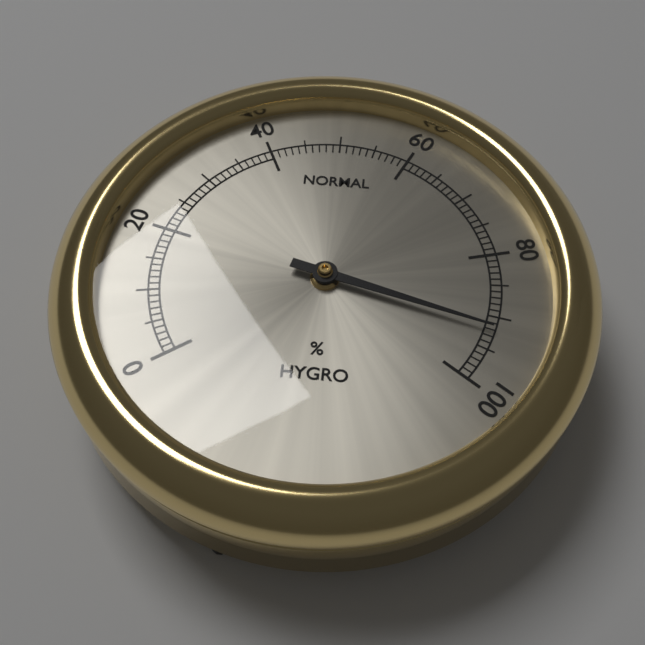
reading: 92 %
